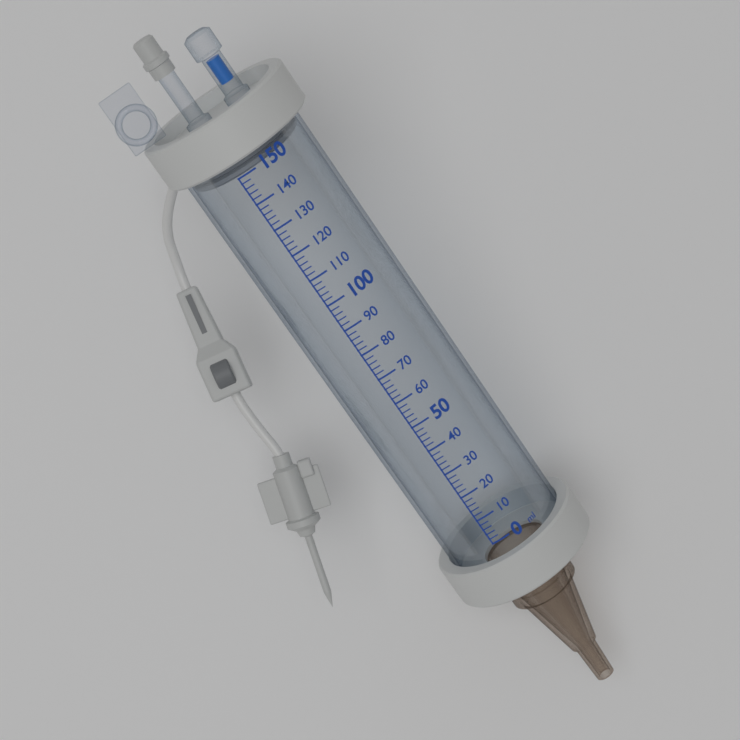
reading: 150 ml
